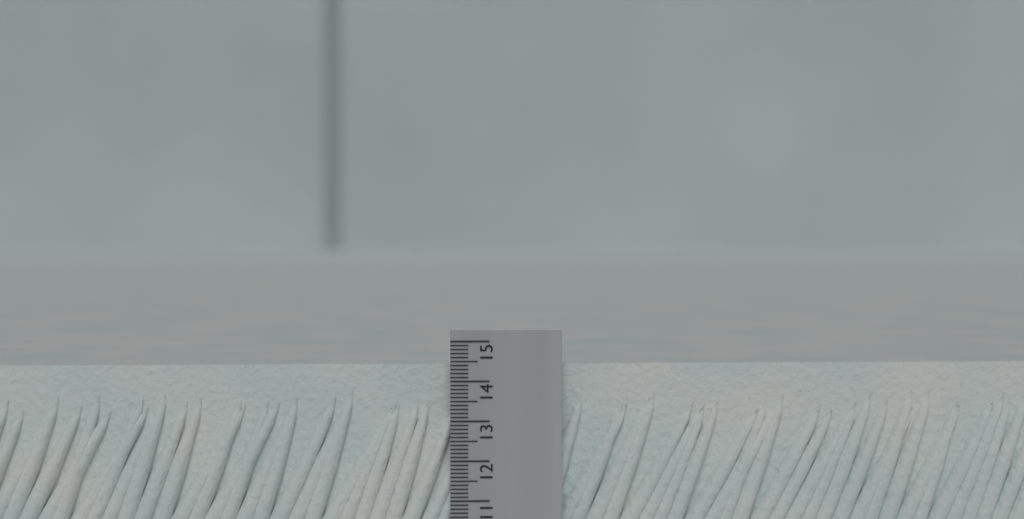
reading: 14.4 (no unit)
